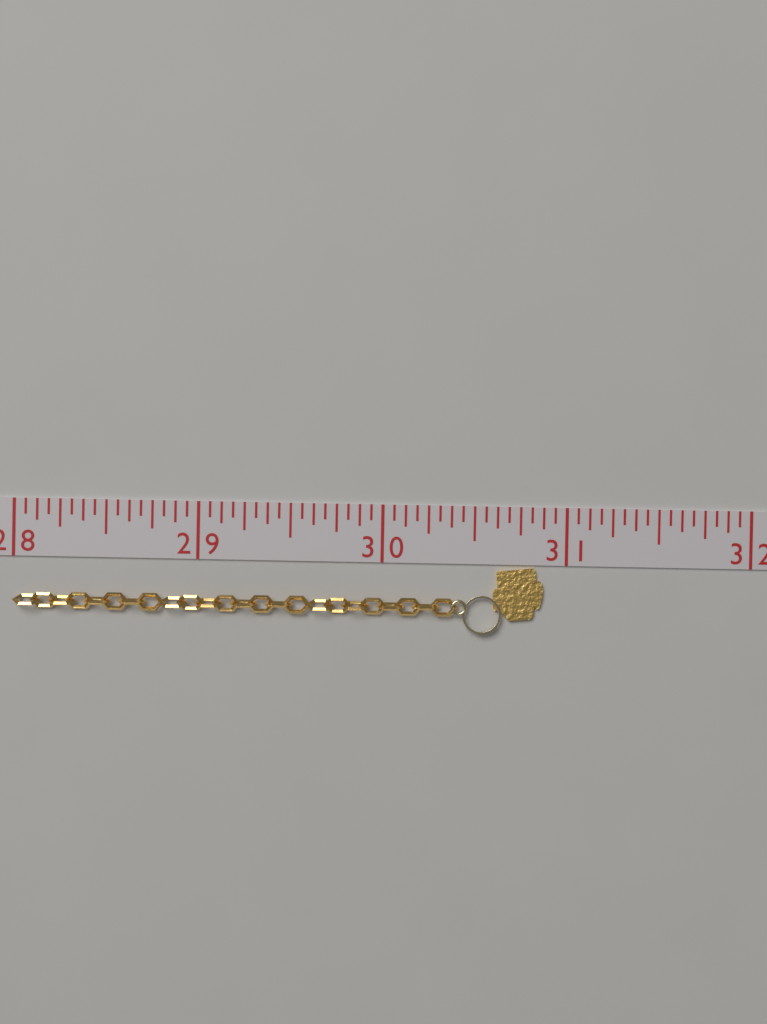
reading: 30.8750 (no unit)
